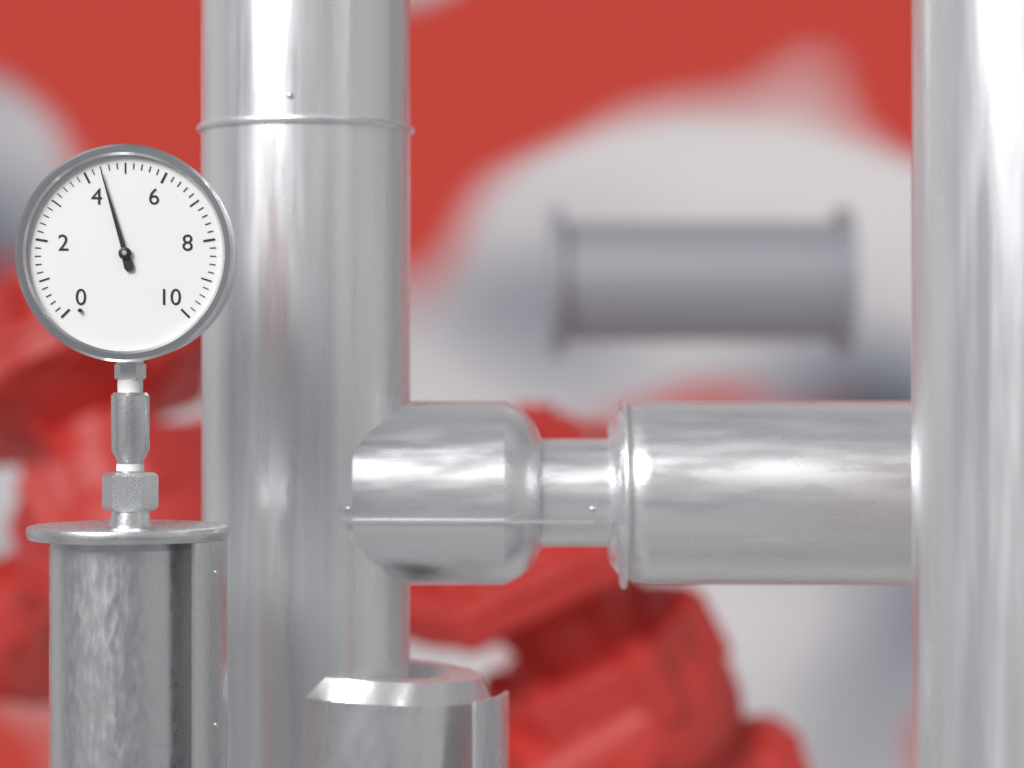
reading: 4.4 (no unit)
